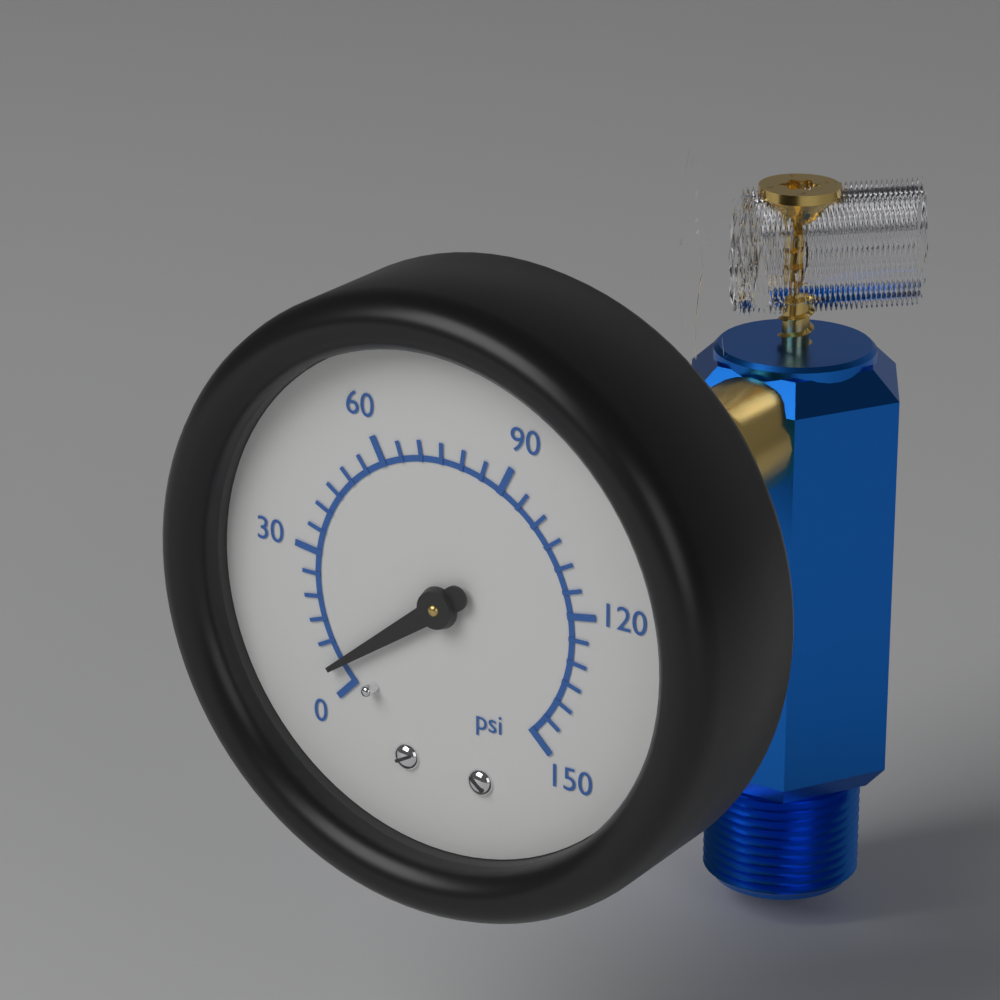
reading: 5 psi
